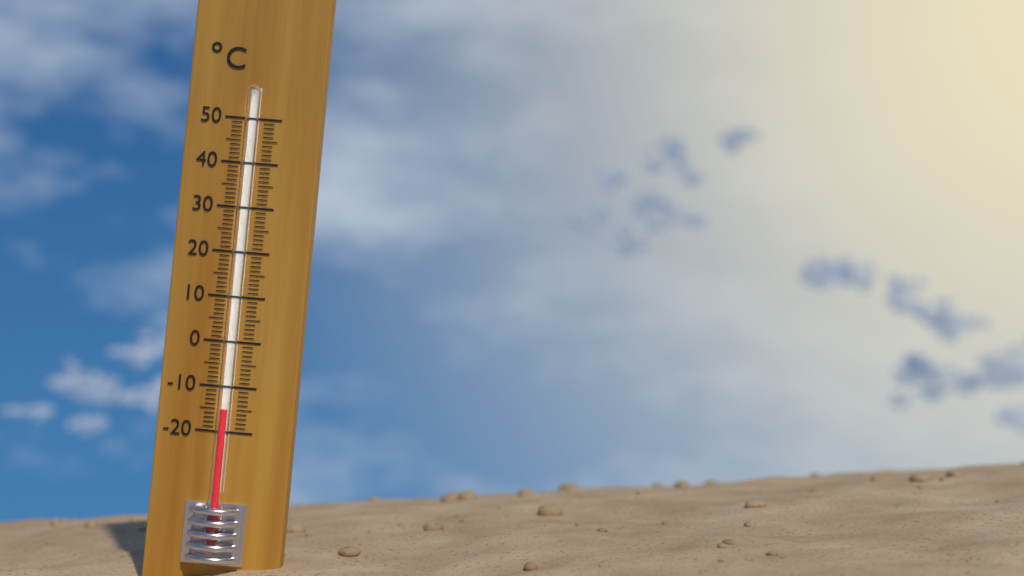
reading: -15 °C
